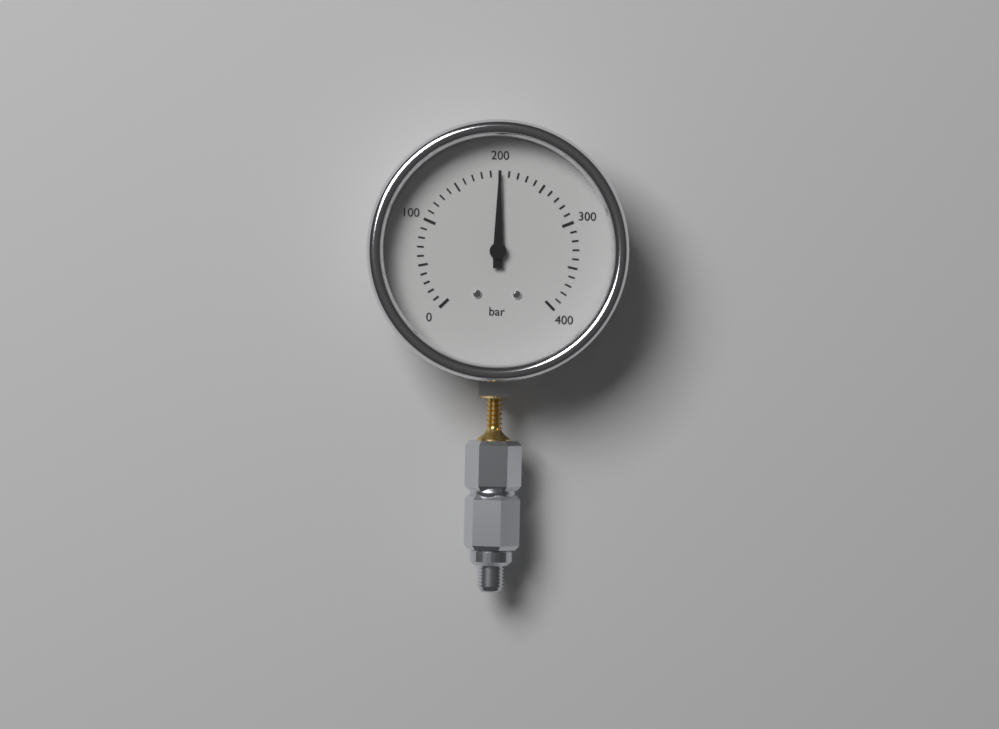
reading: 200 bar
